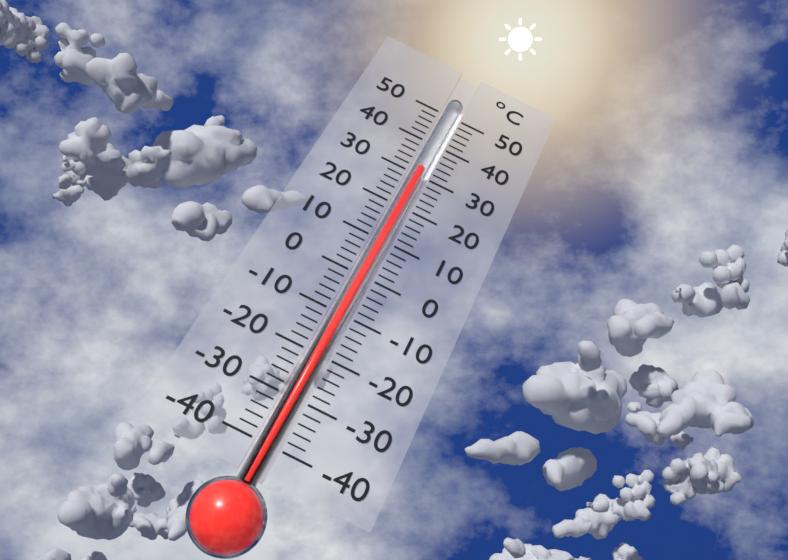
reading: 32 °C
